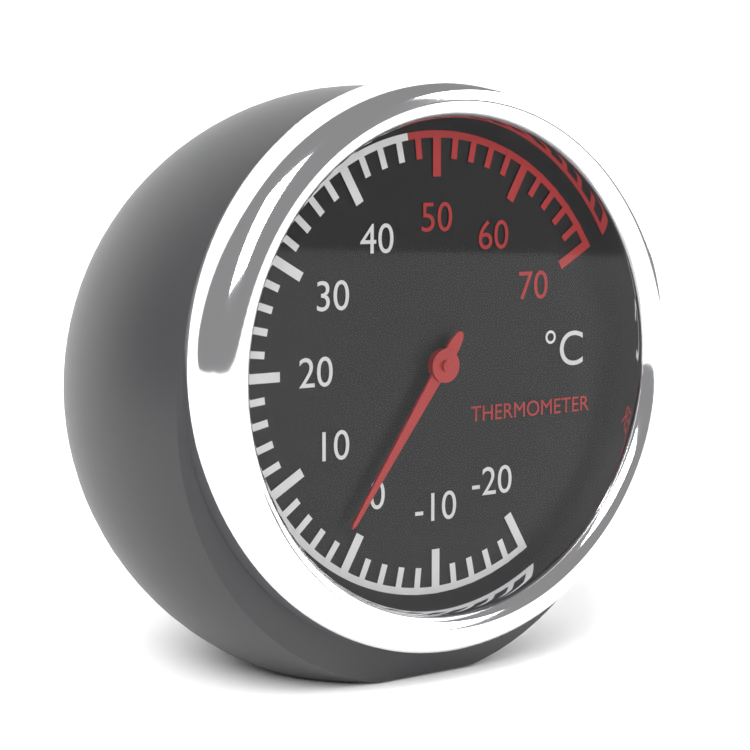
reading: 2 °C
